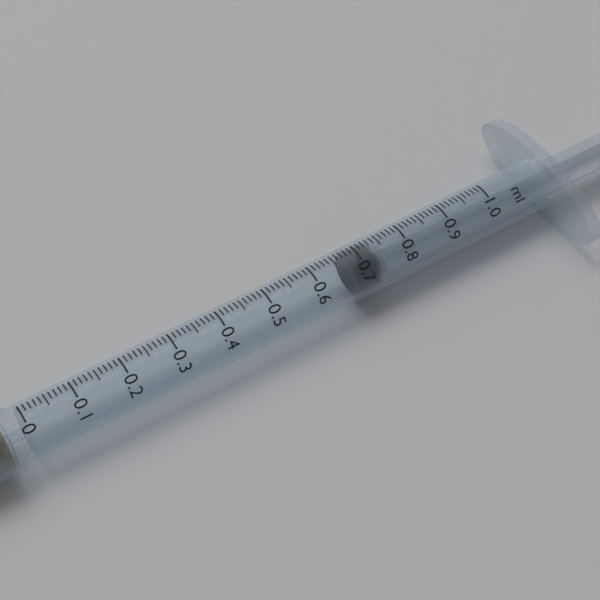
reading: 0.68 ml
